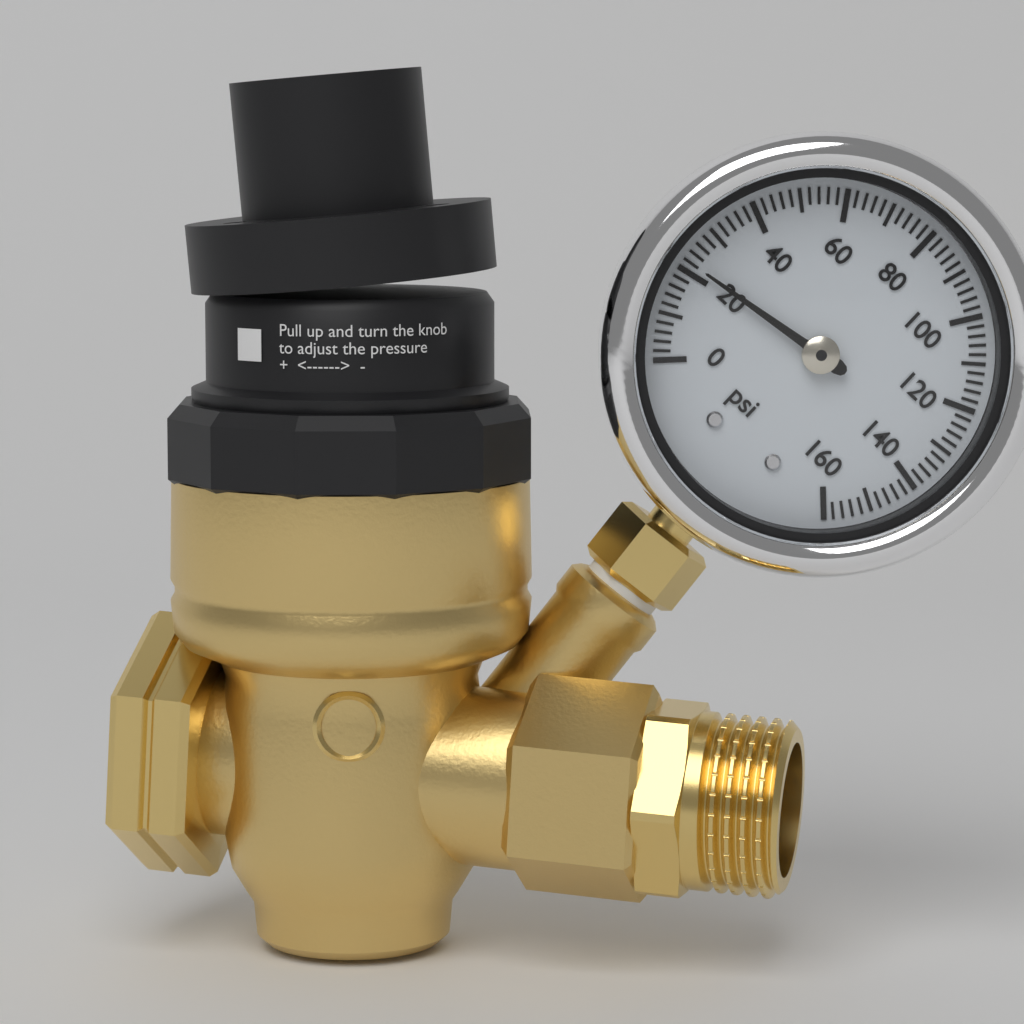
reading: 22 psi
